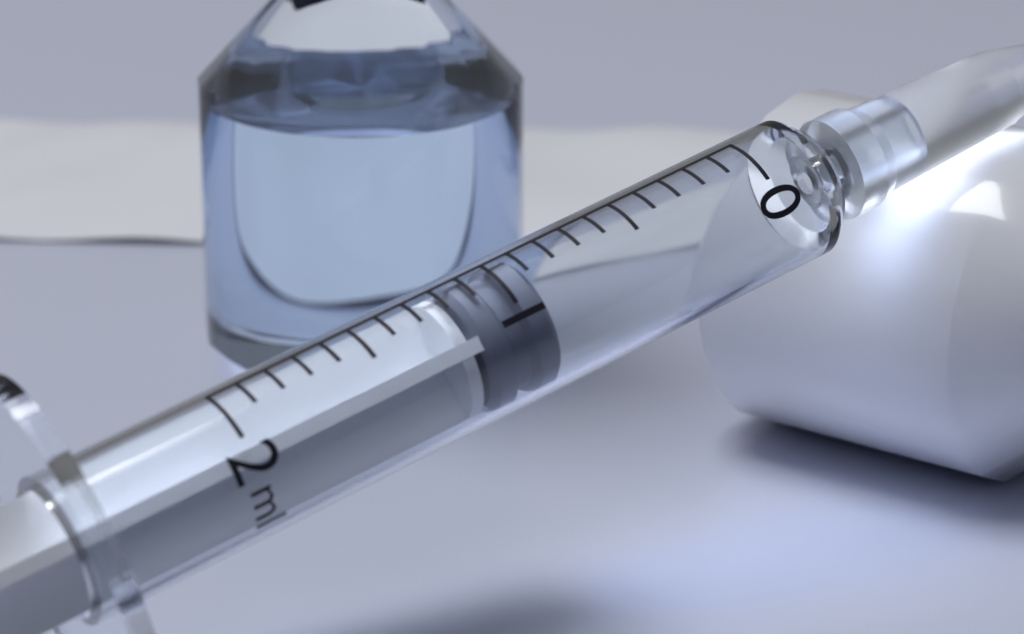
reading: 0.9 ml
